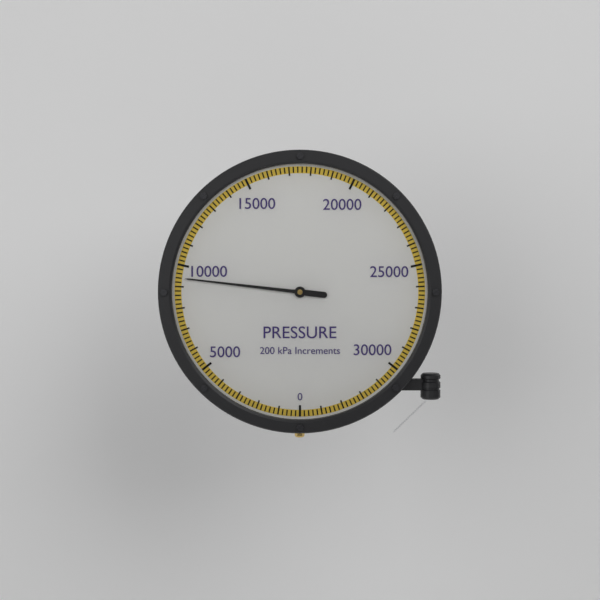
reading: 9400 kPa
